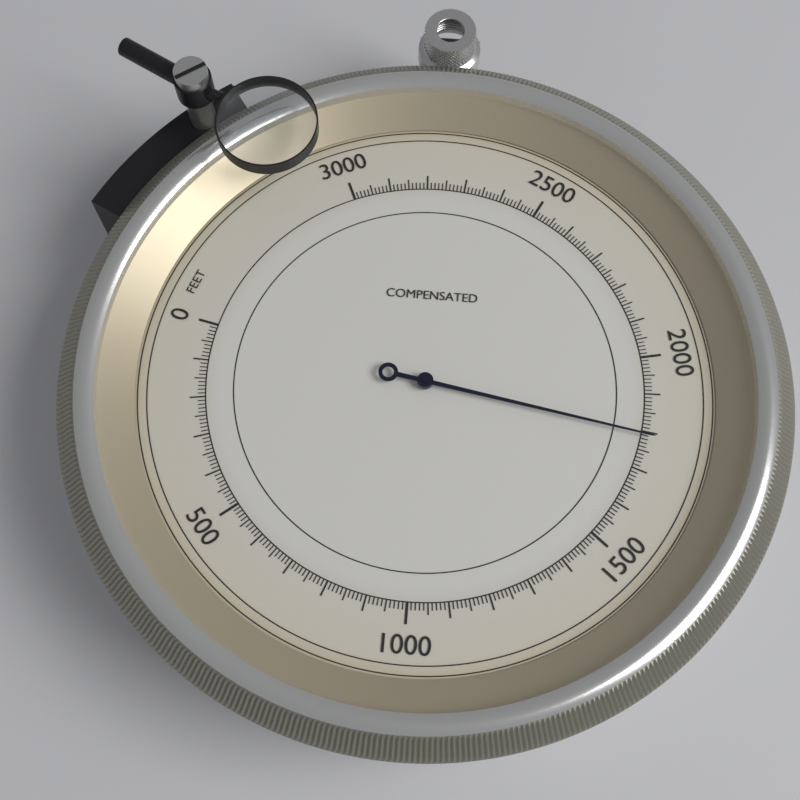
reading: 1790 feet
